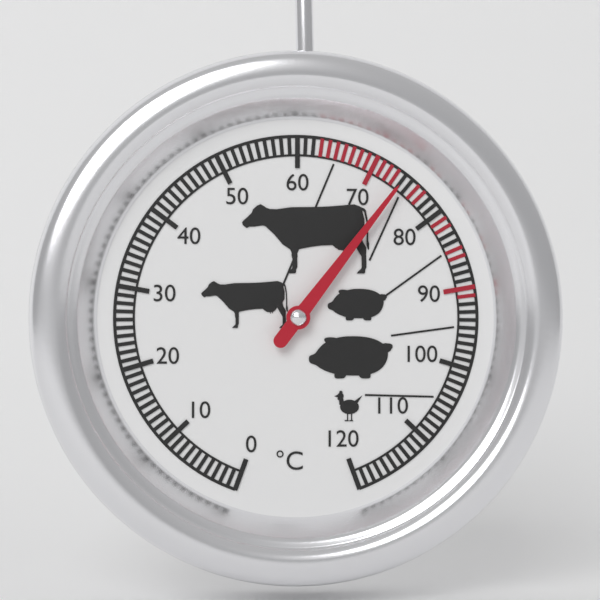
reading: 74 °C
